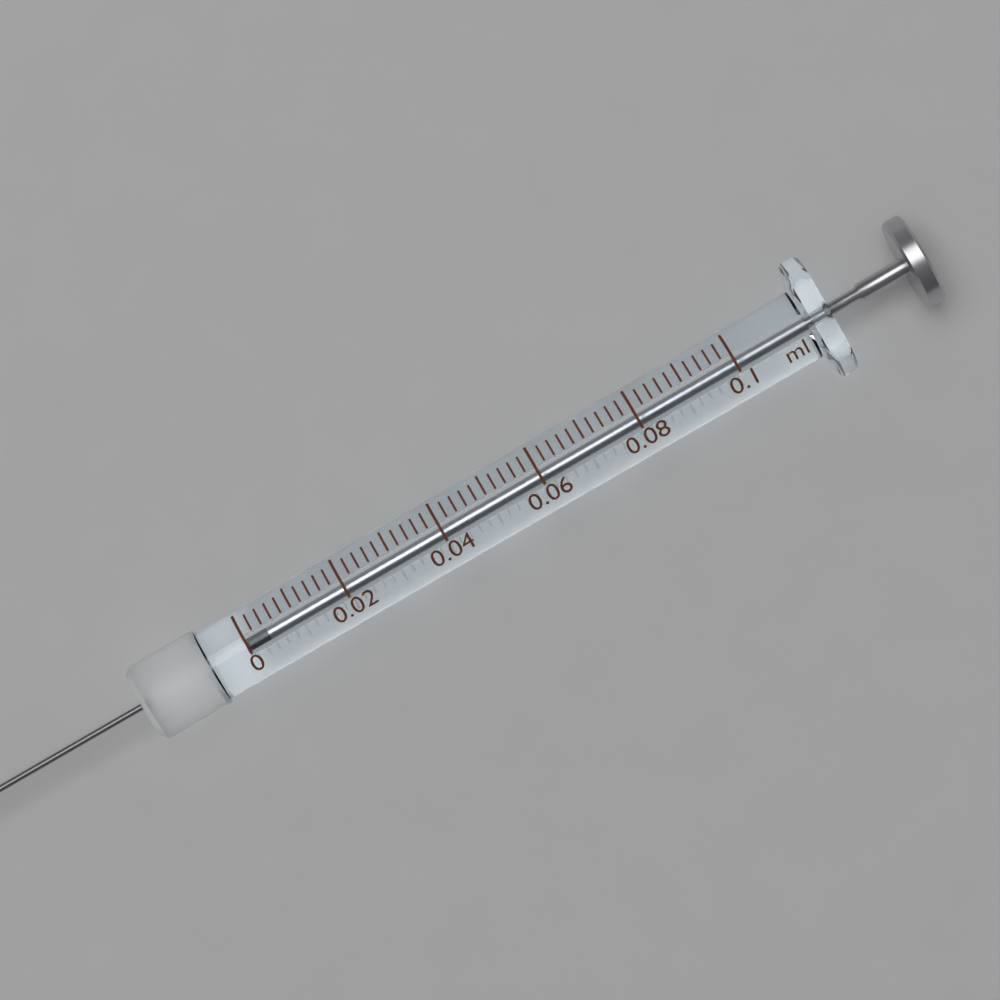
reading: 0.000 ml
